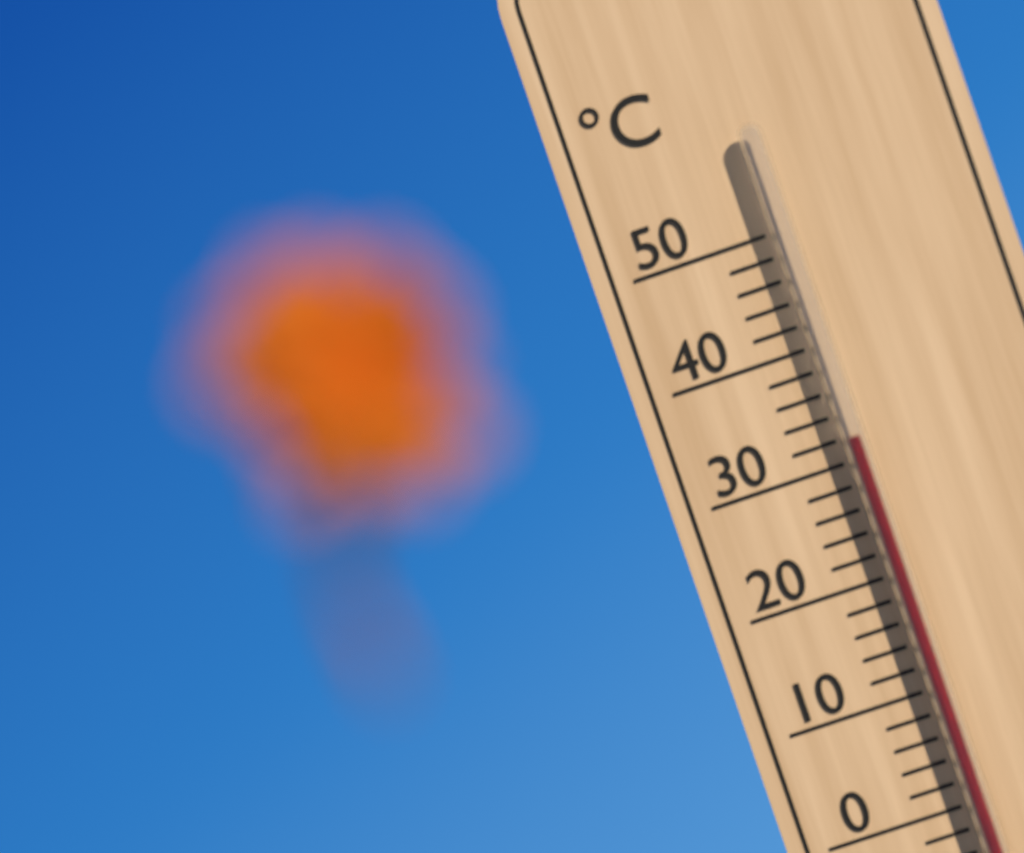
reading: 32 °C
